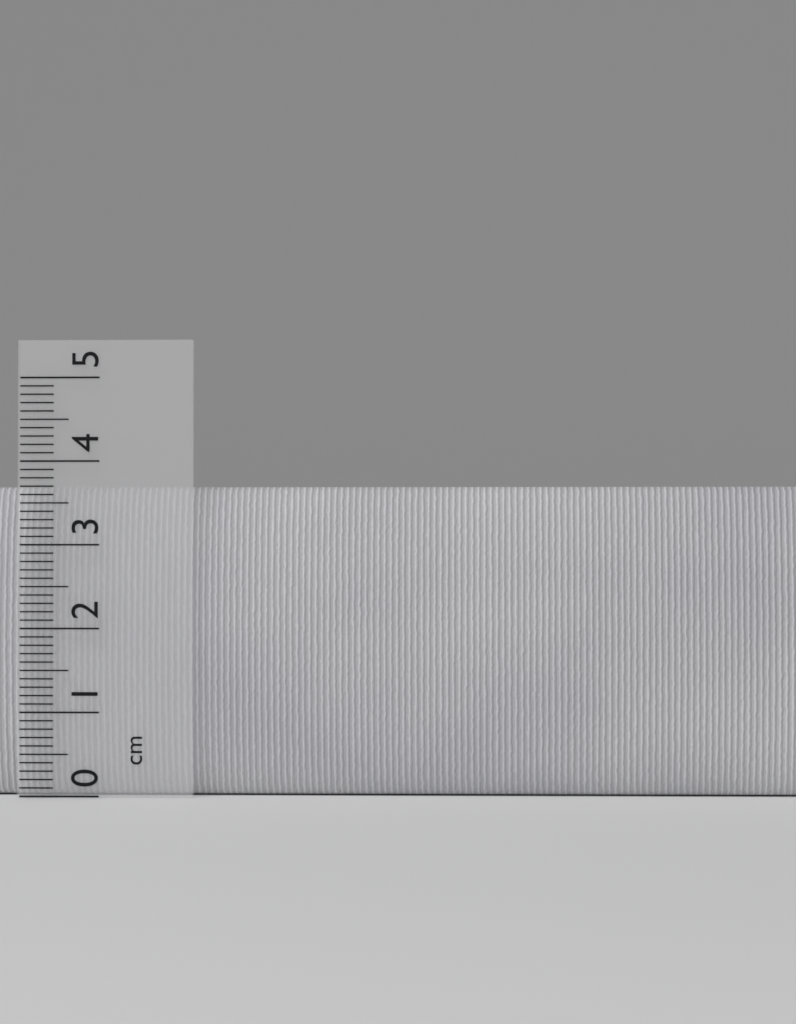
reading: 3.7 cm
